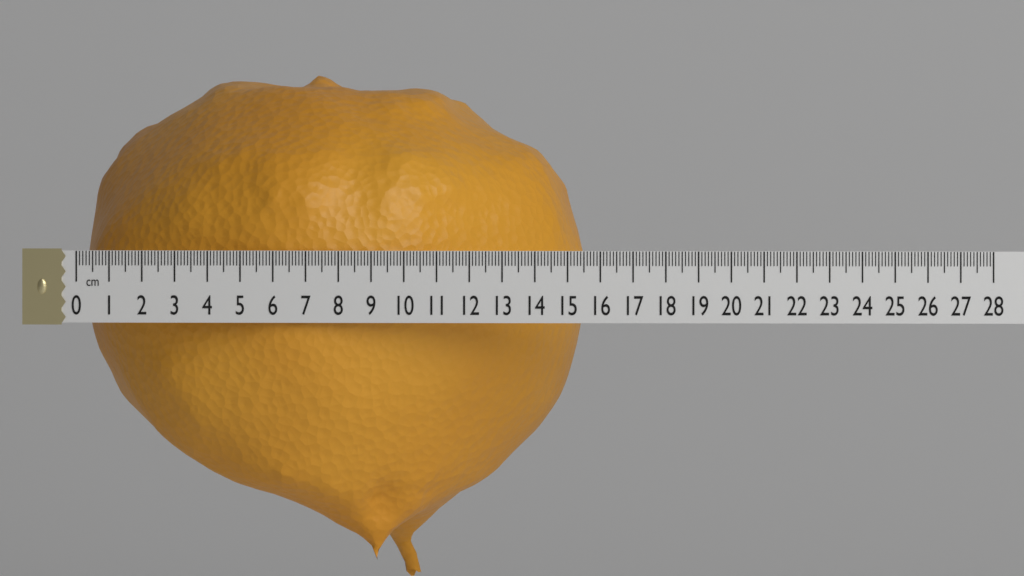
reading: 15.3 cm
